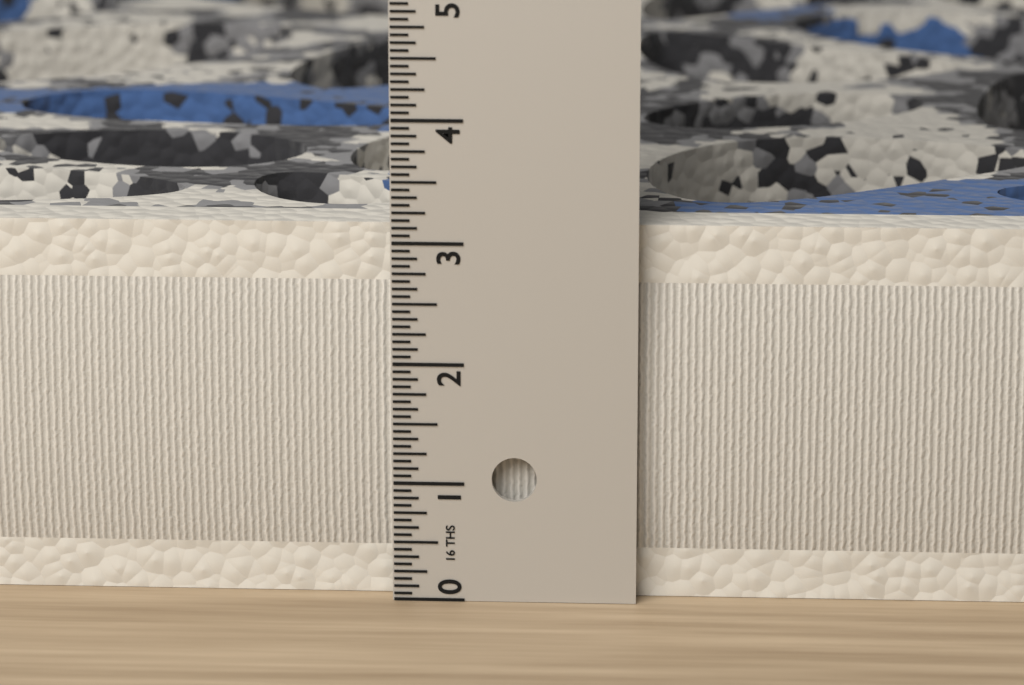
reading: 3.1250 in
